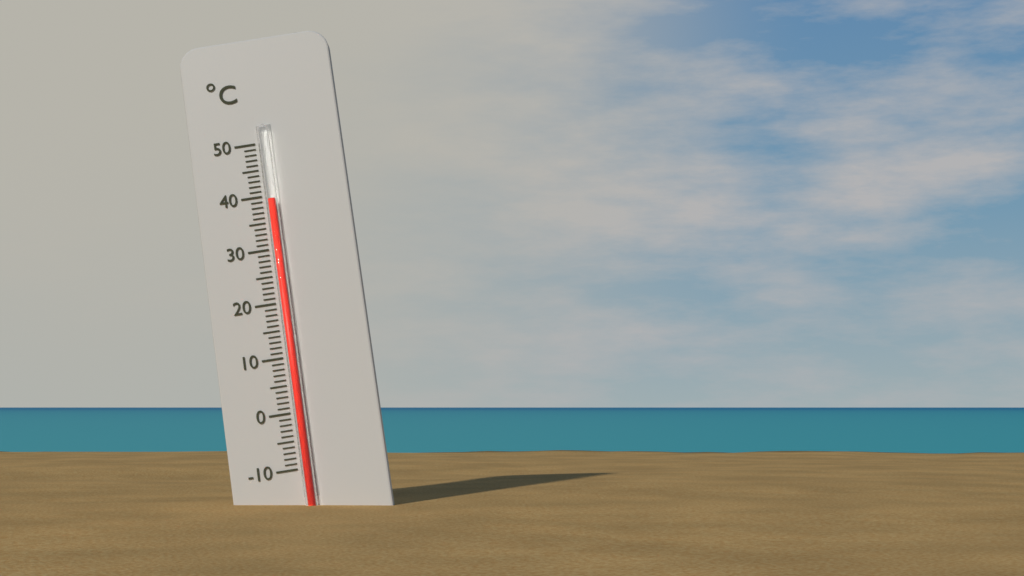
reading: 39 °C
